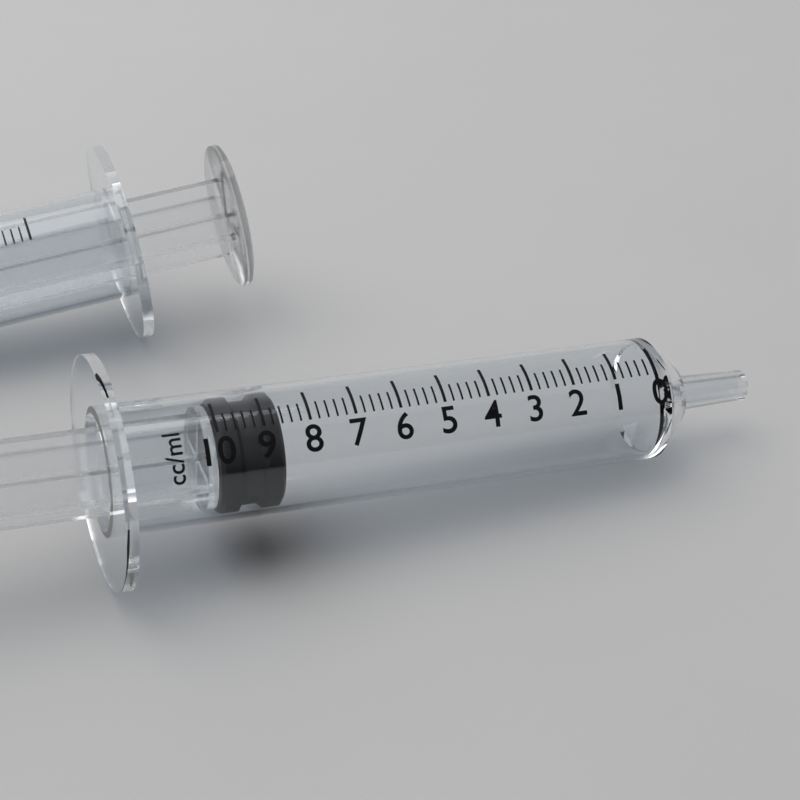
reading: 8.6 ml
